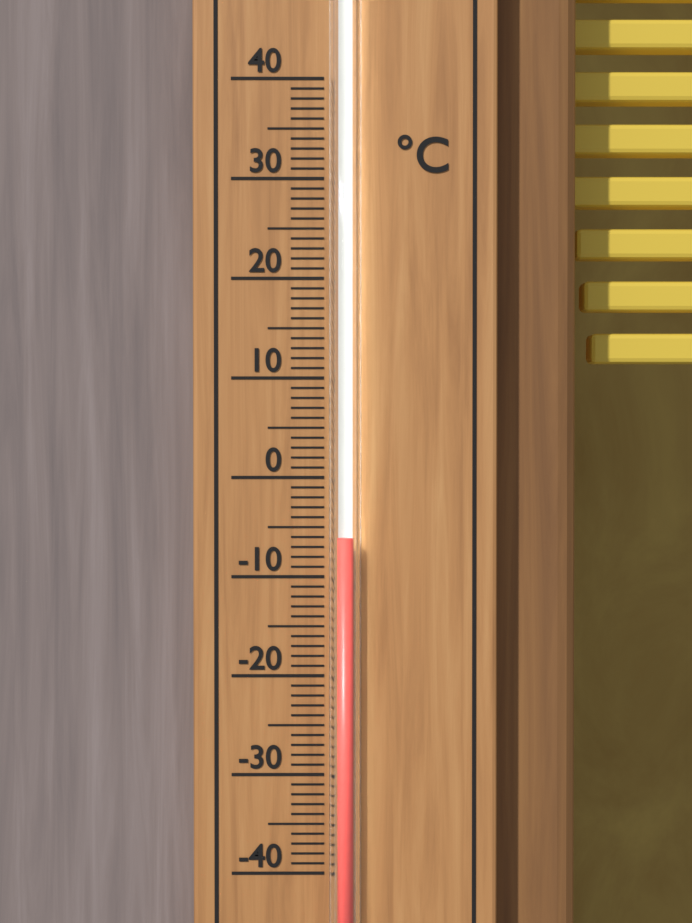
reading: -6 °C
